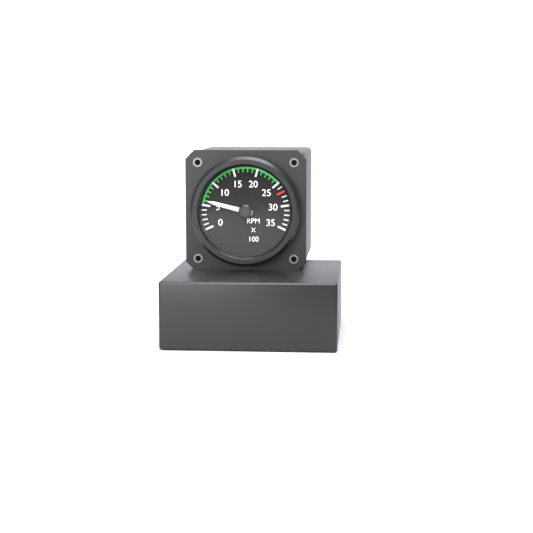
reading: 600 RPM
